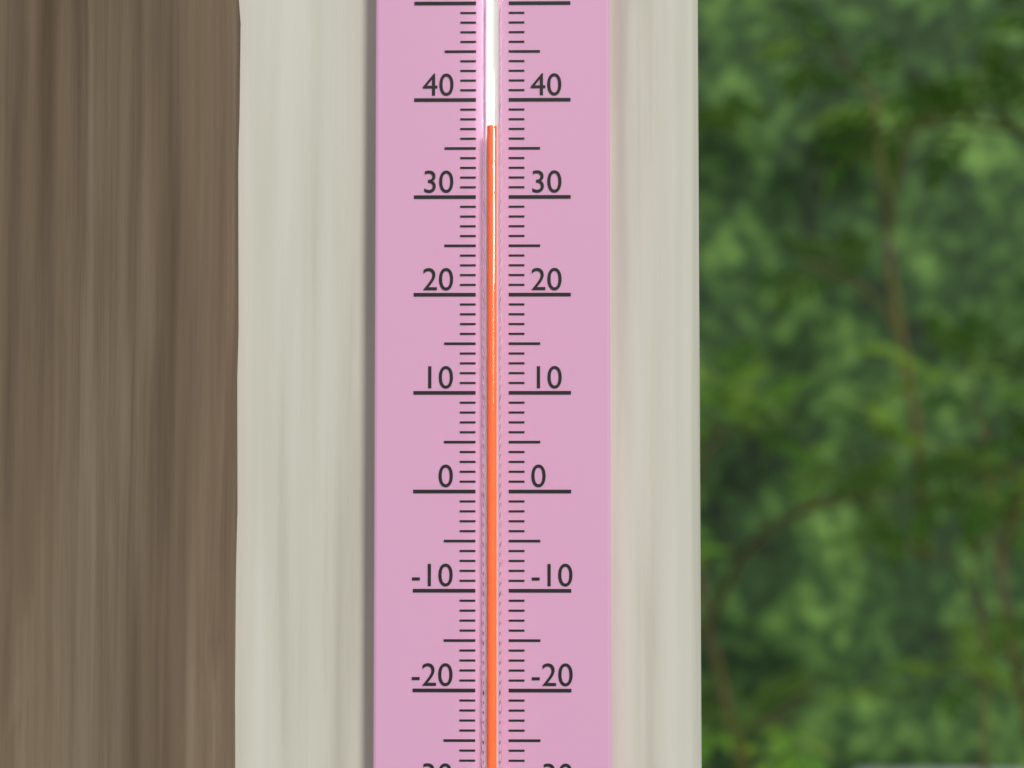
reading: 37 (no unit)
